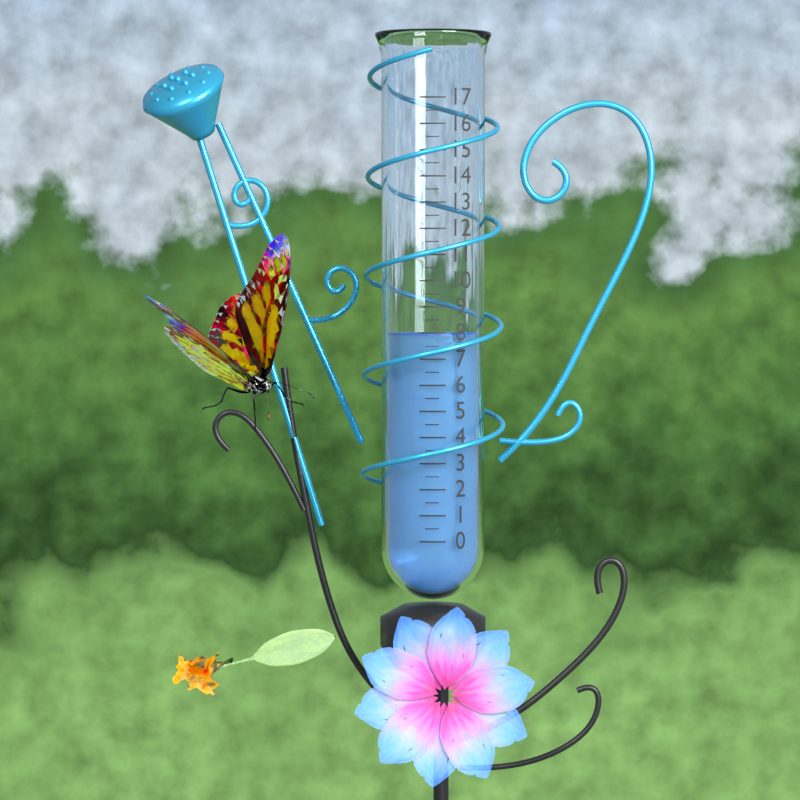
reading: 8.0 (no unit)
